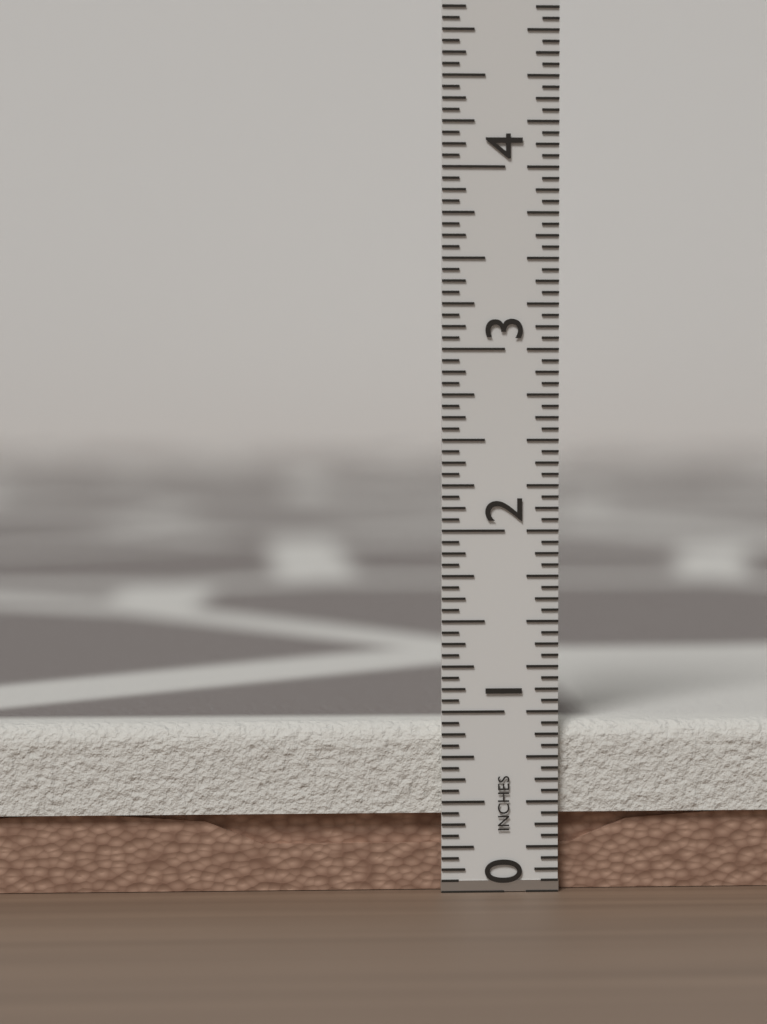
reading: 0.9375 in
